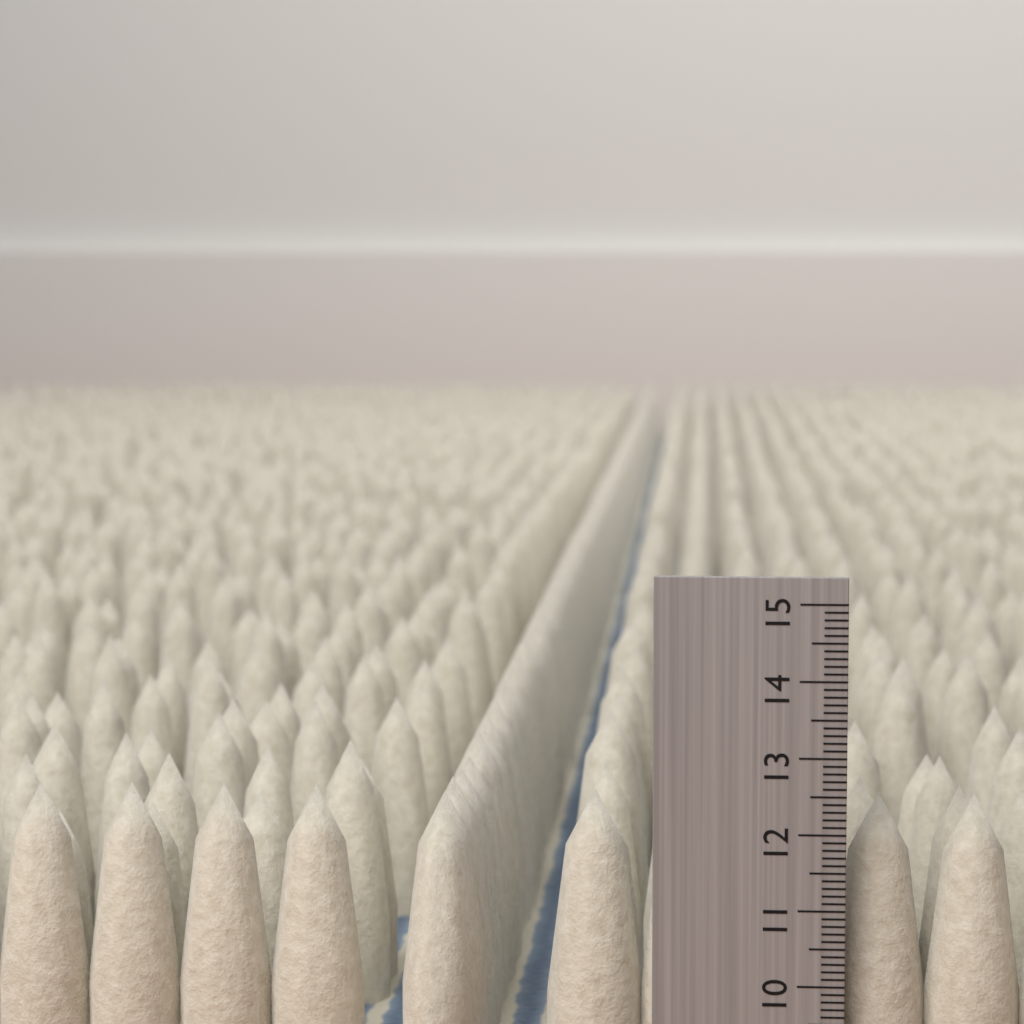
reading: 12.4 (no unit)
